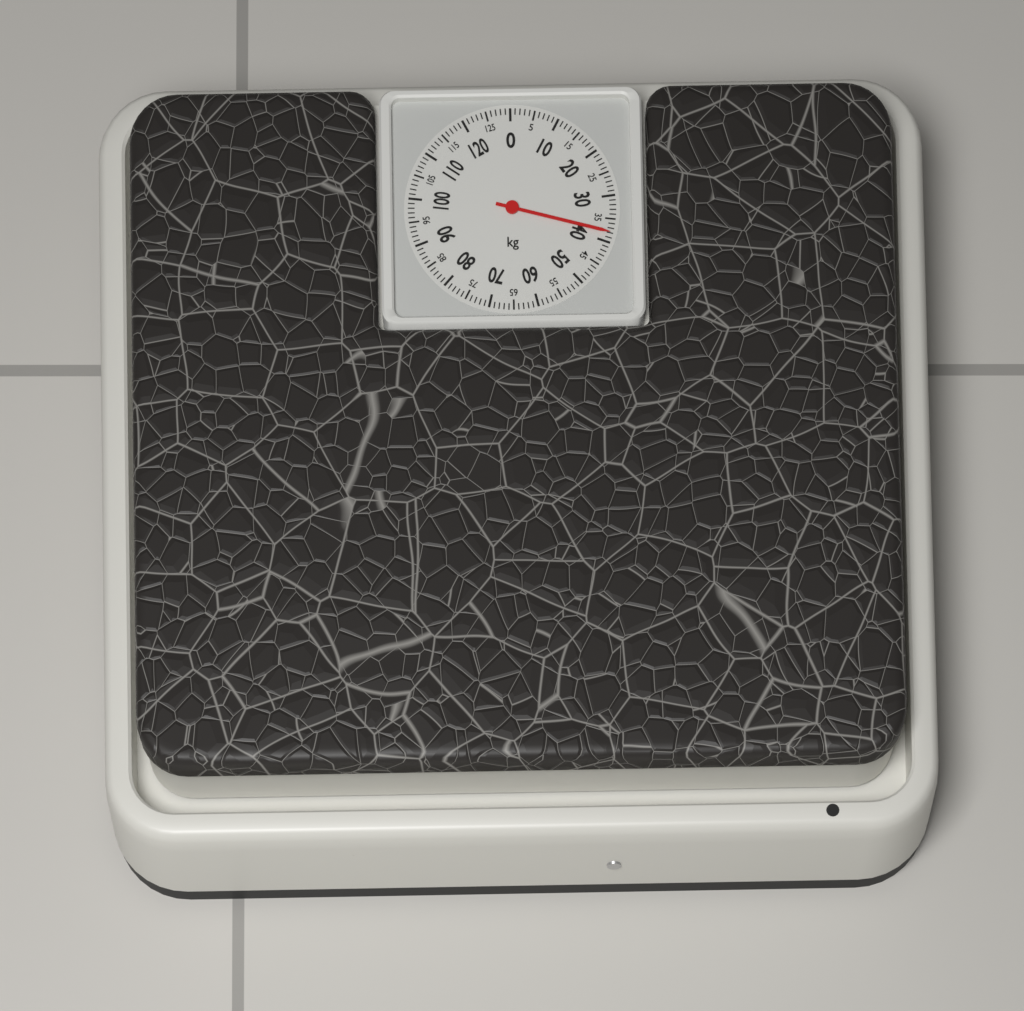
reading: 38 kg
